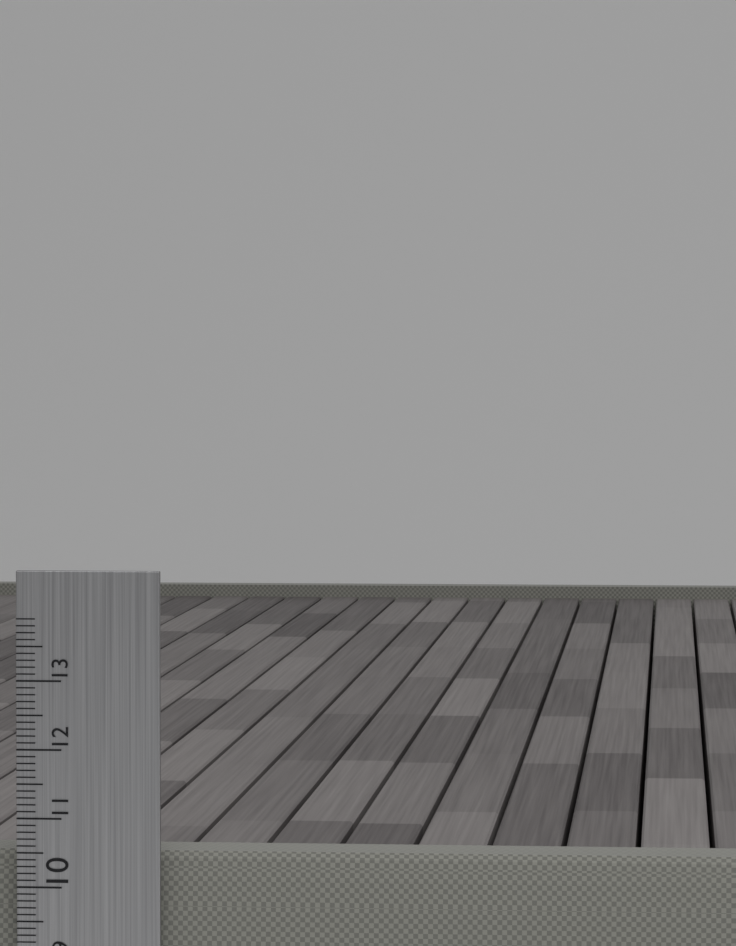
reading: 10.5 cm
